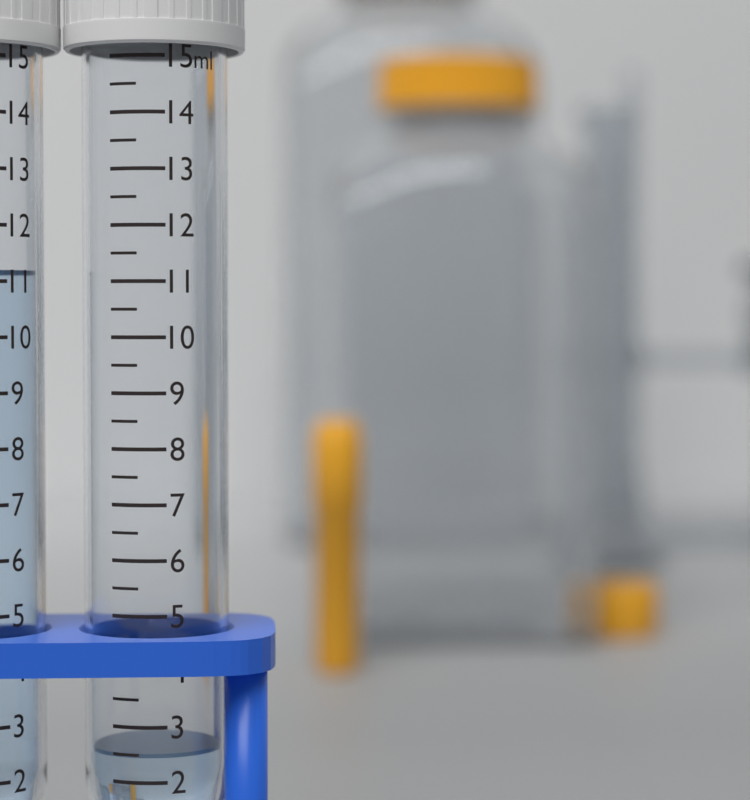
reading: 2.5 ml
